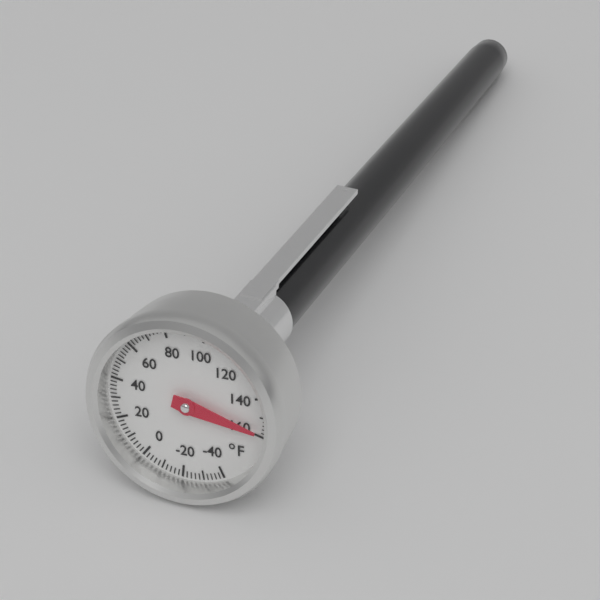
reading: 158 °F
